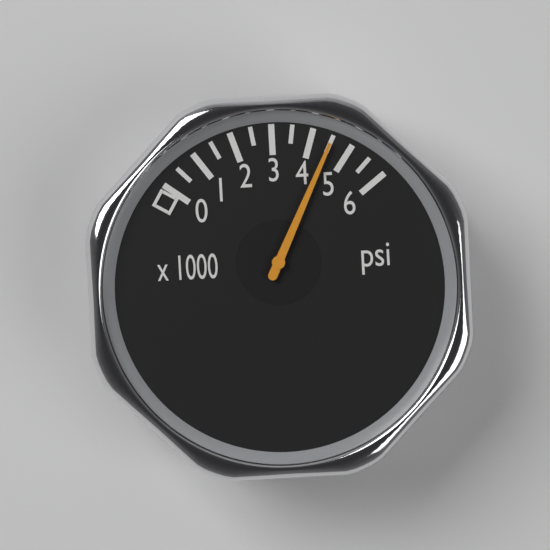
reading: 4500 psi
